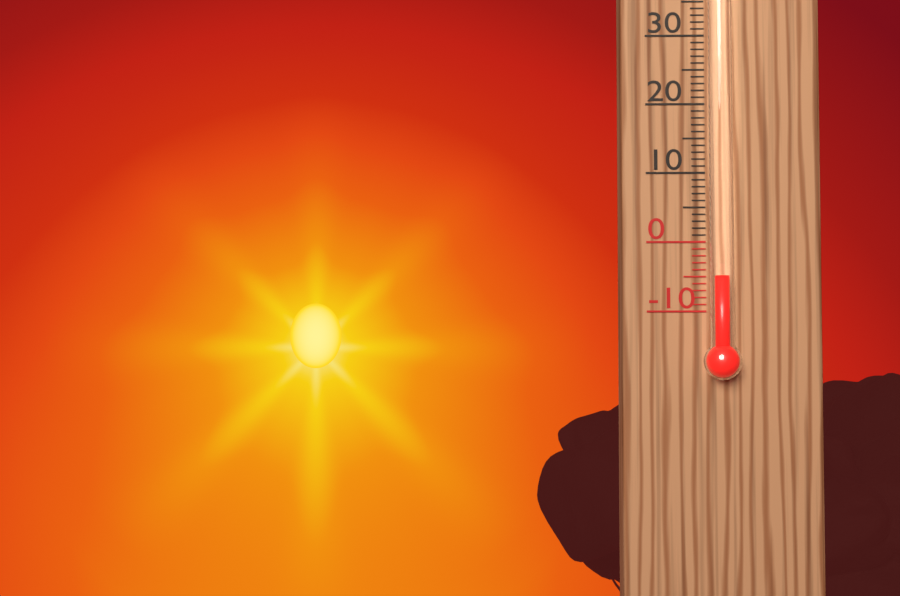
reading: -5 °C
